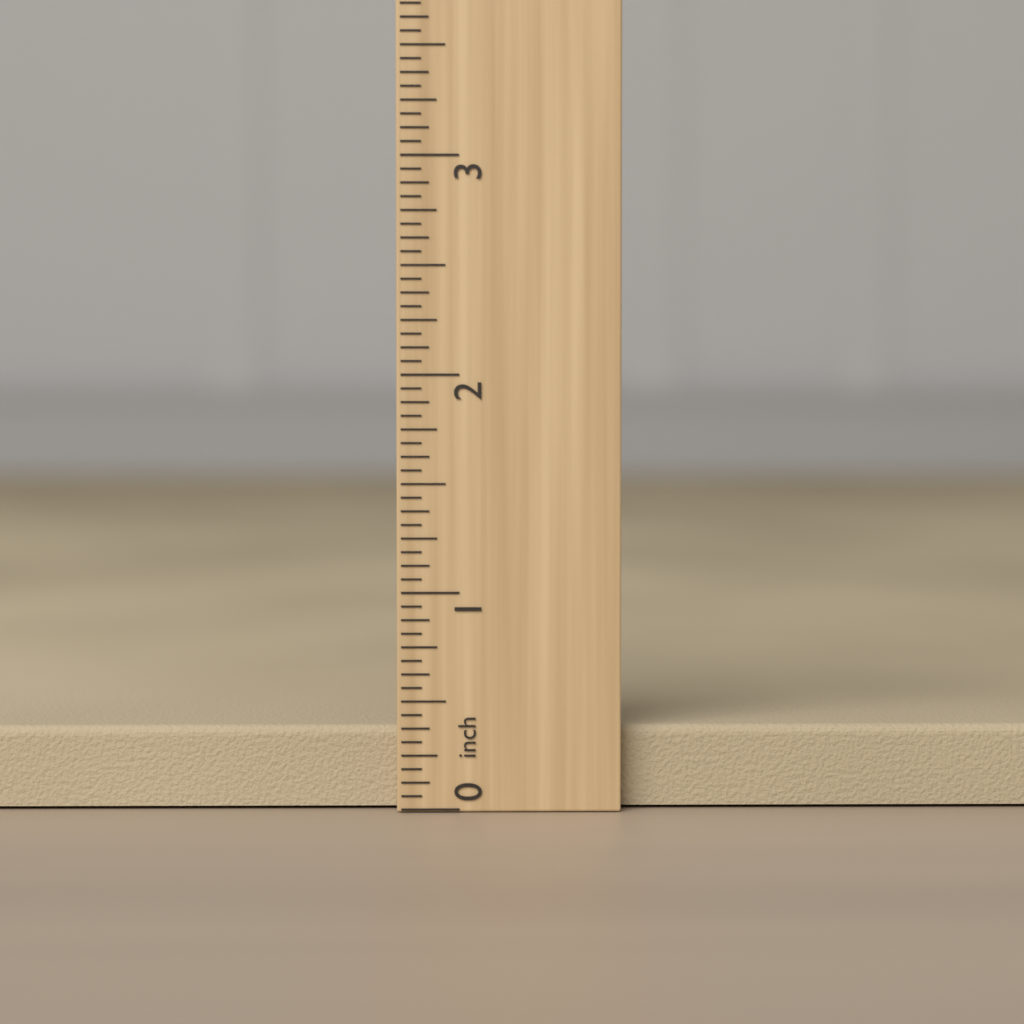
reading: 0.3750 inch
